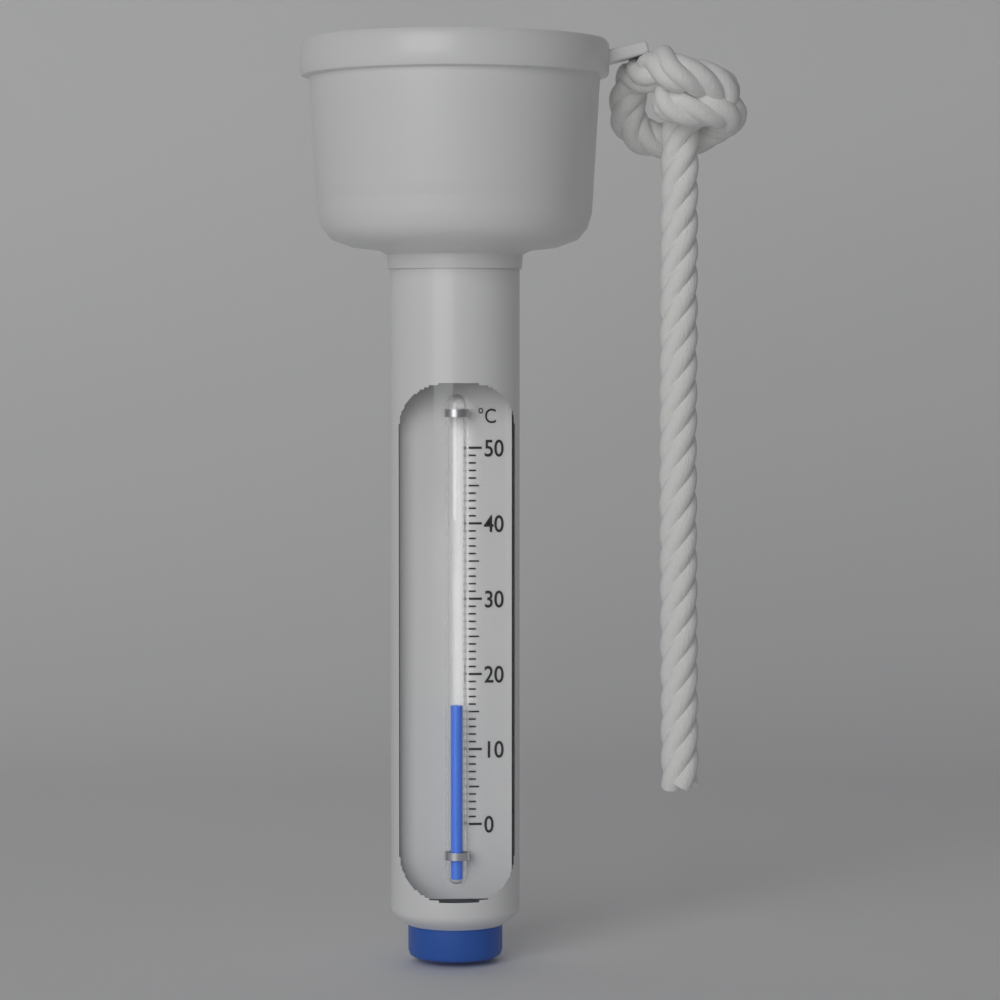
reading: 16 °C
